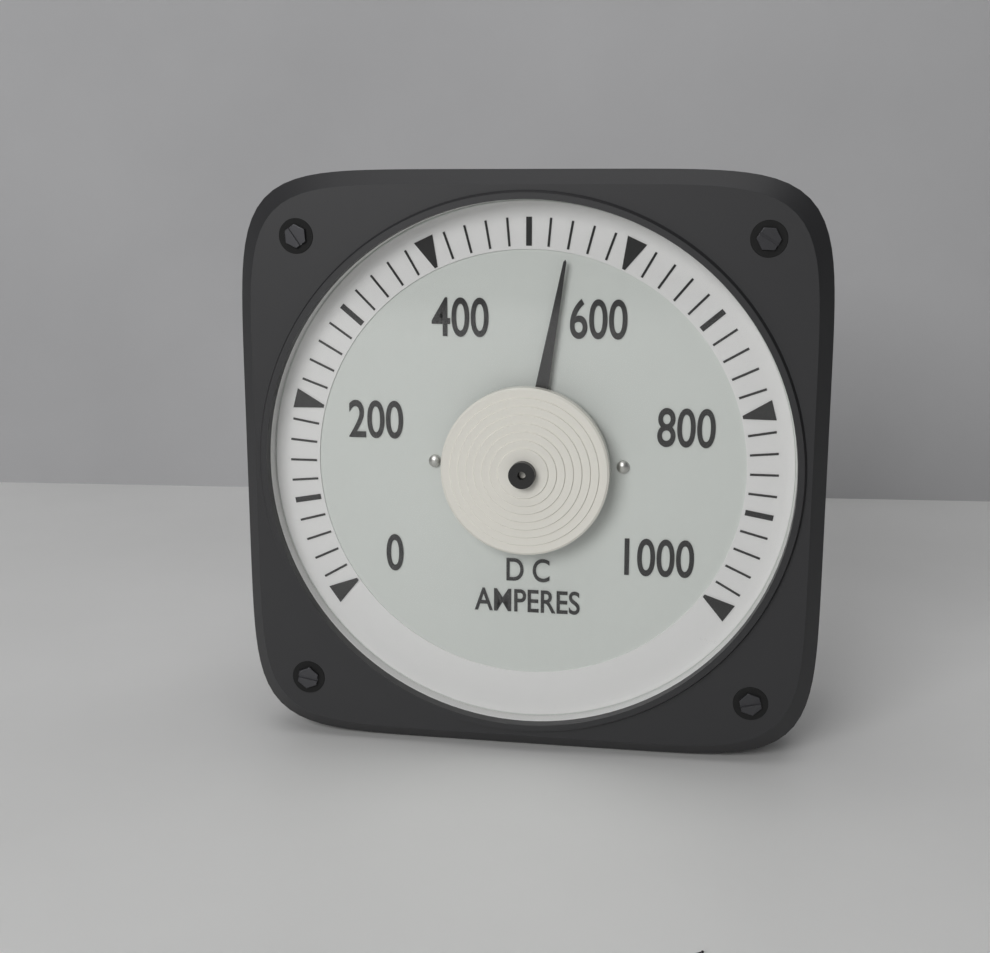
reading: 540 A
